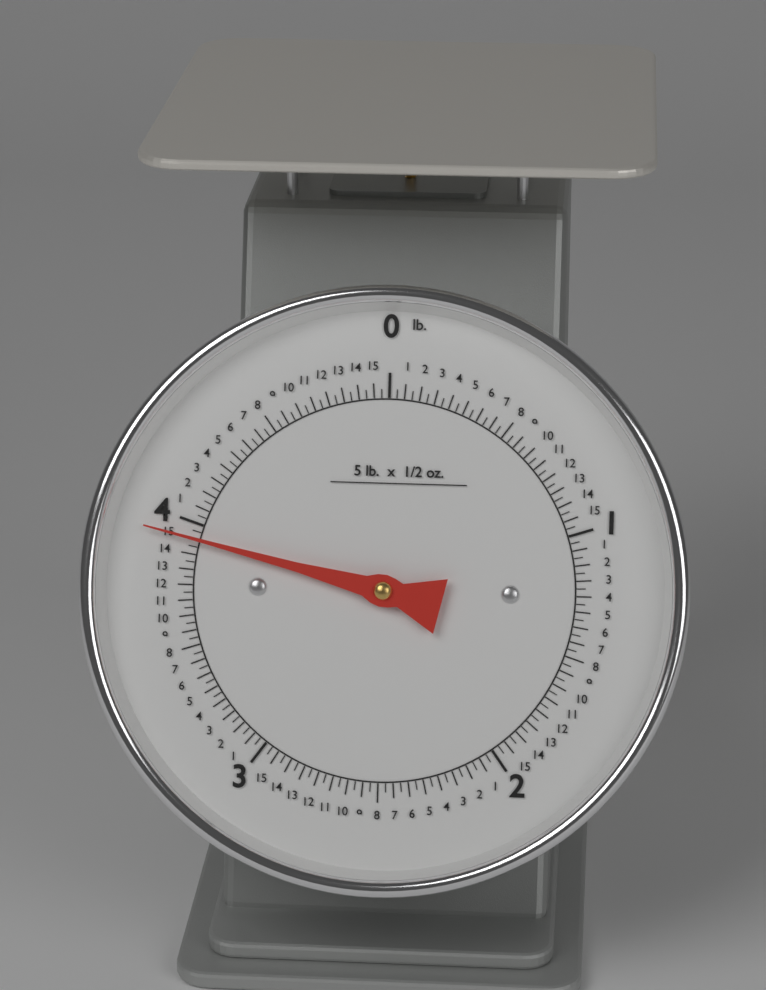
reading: 3.93750 lb
